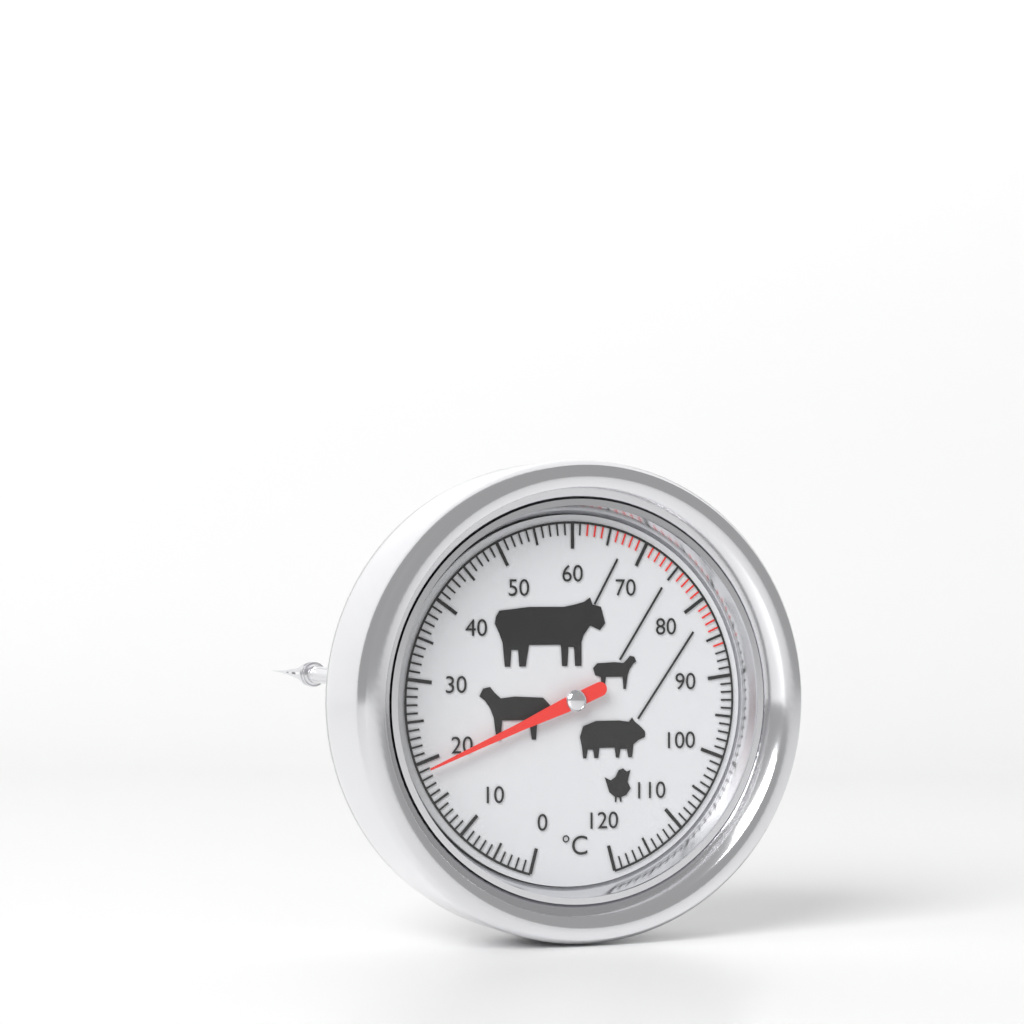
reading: 19 °C
